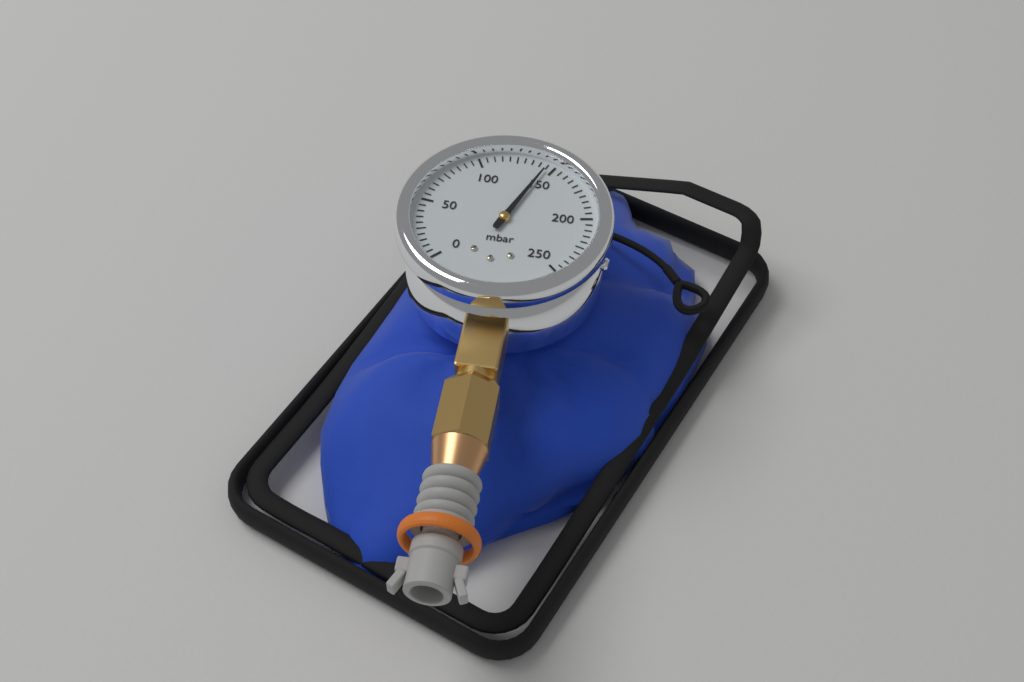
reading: 145 mbar
